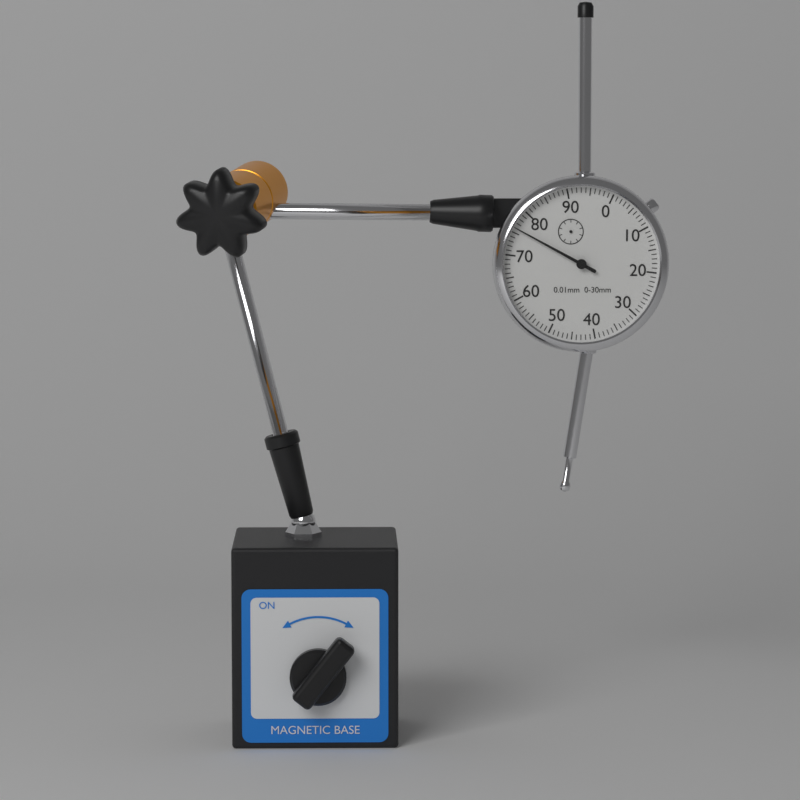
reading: 0.76 mm
